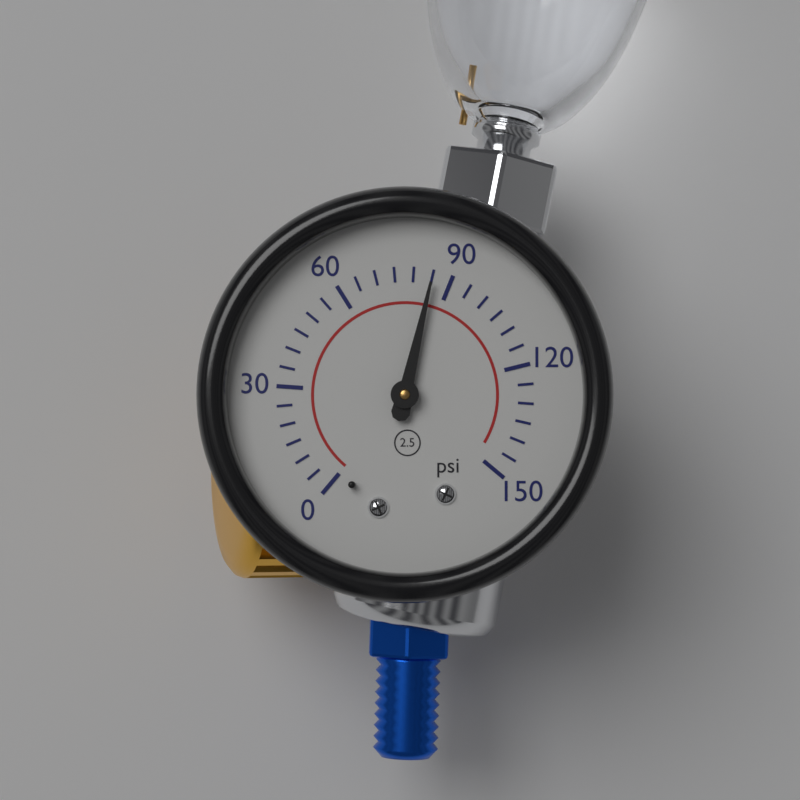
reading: 85 psi
